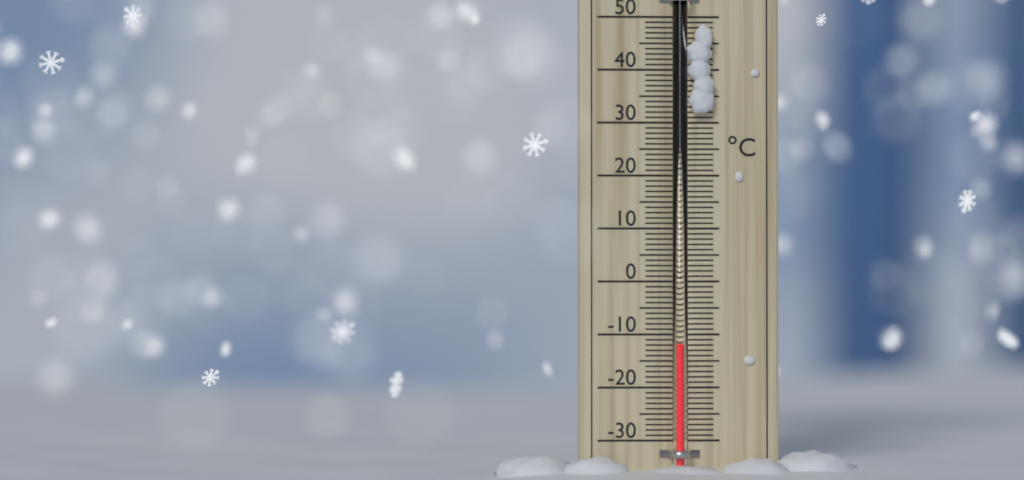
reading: -12 °C
